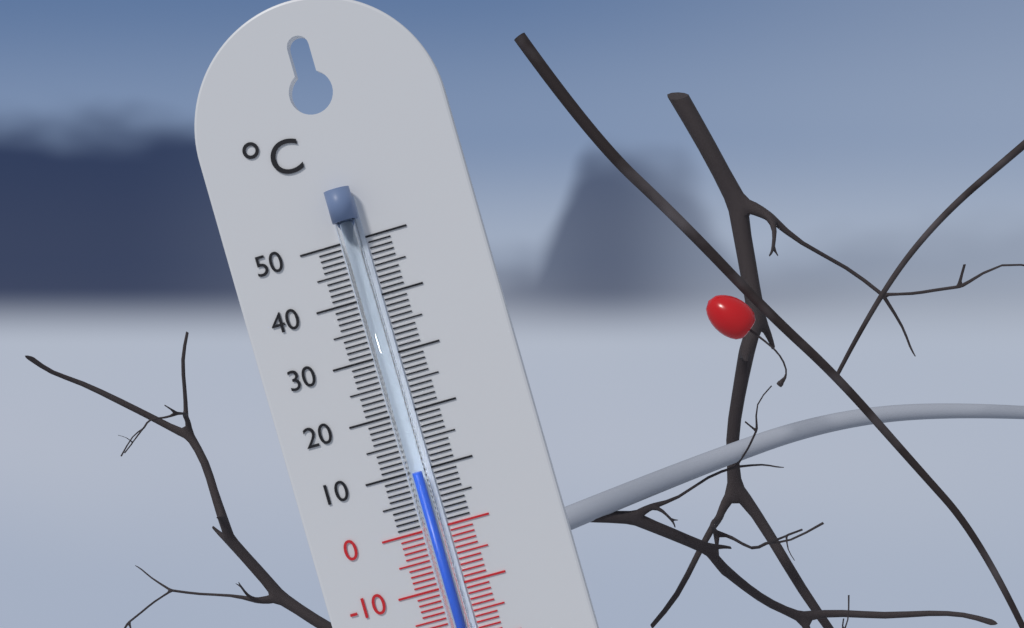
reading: 10 °C
